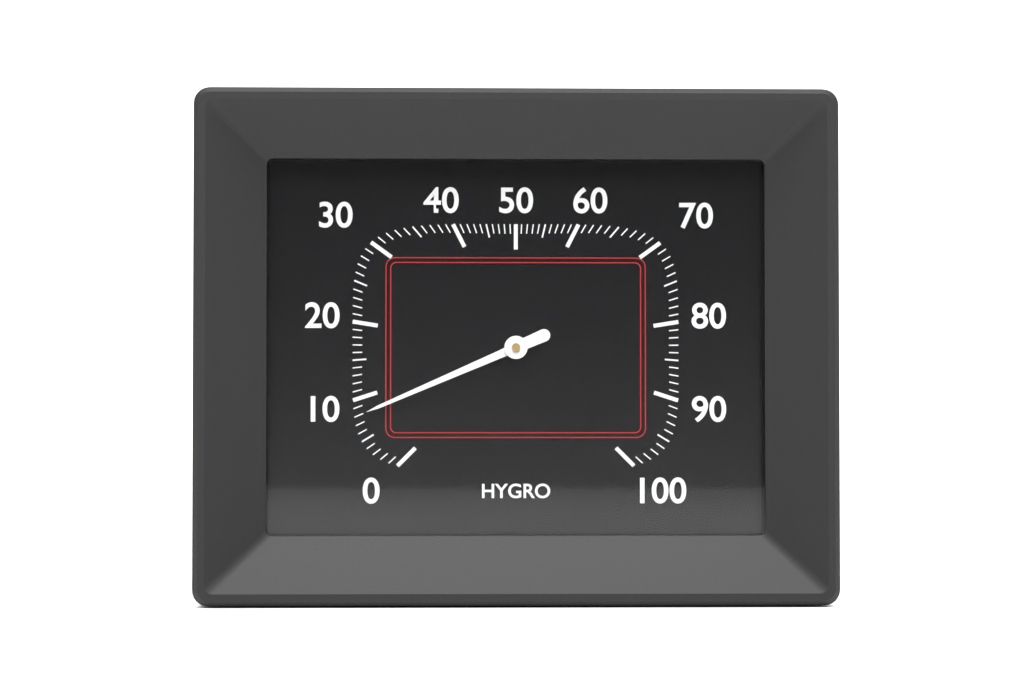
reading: 8 %
